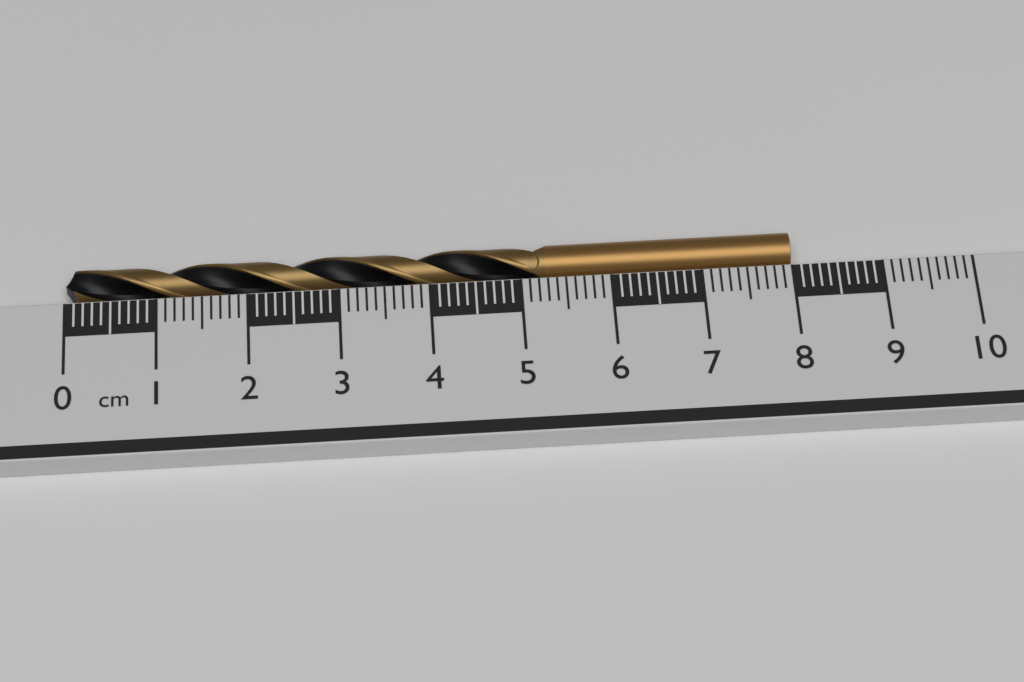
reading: 8.0 cm
